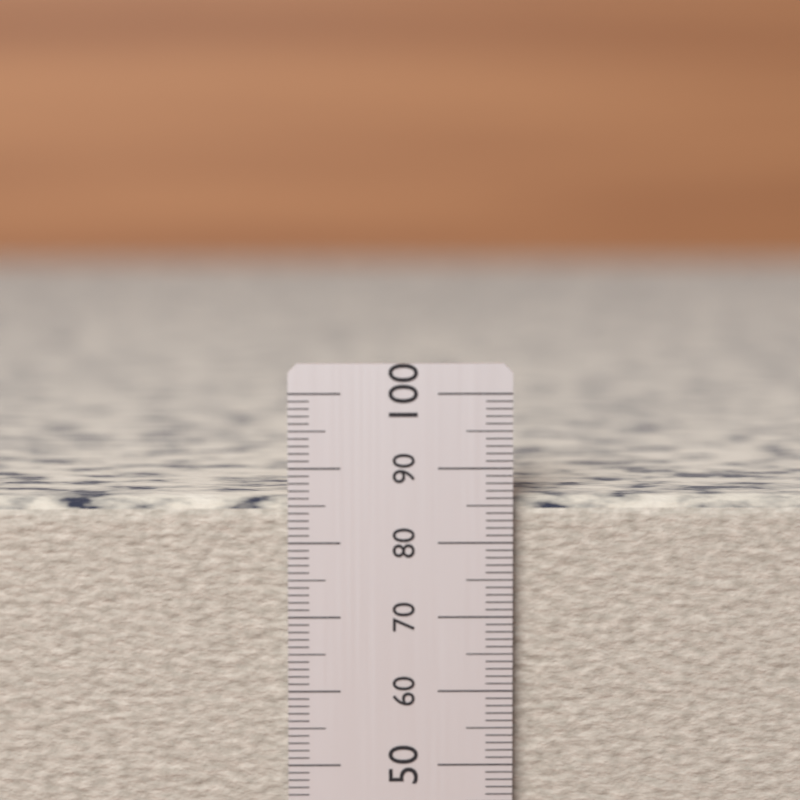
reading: 87 (no unit)
